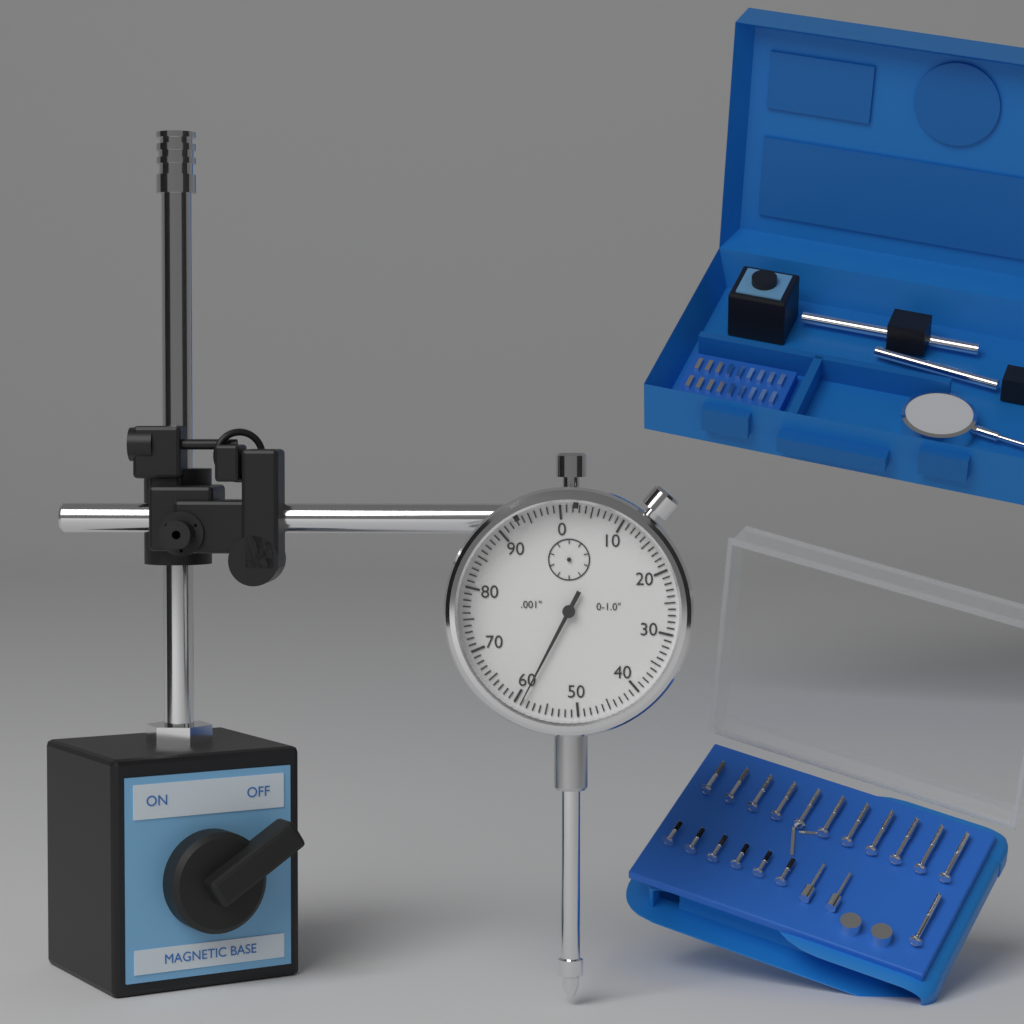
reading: 0.059 in
